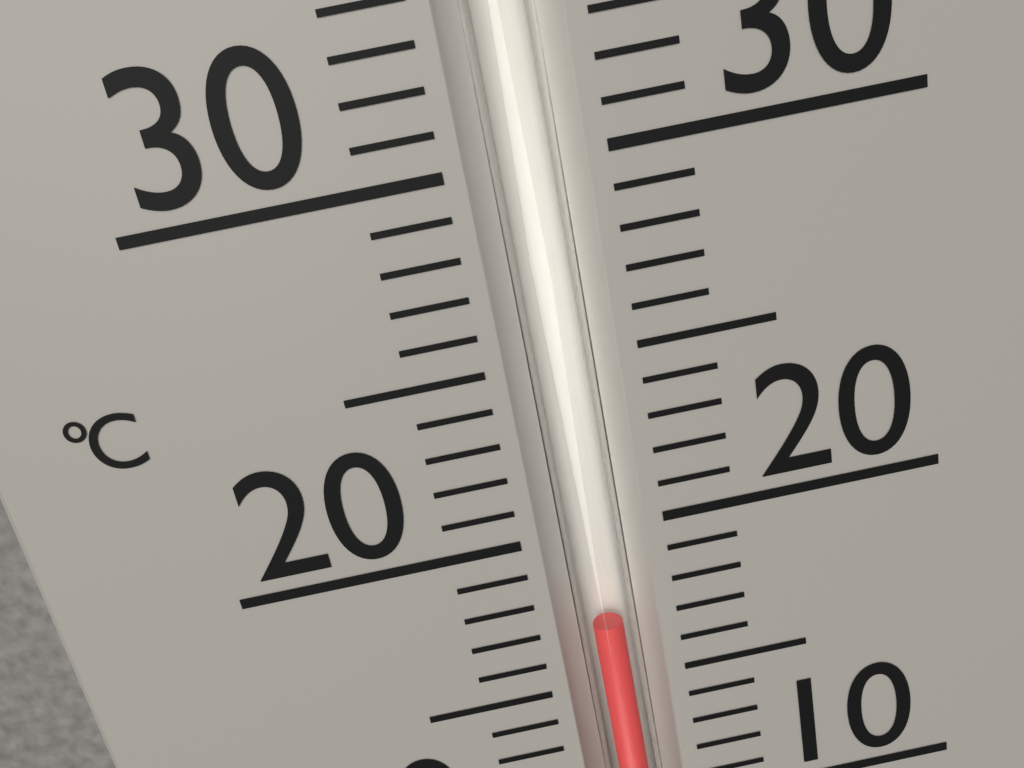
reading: 17 °C
